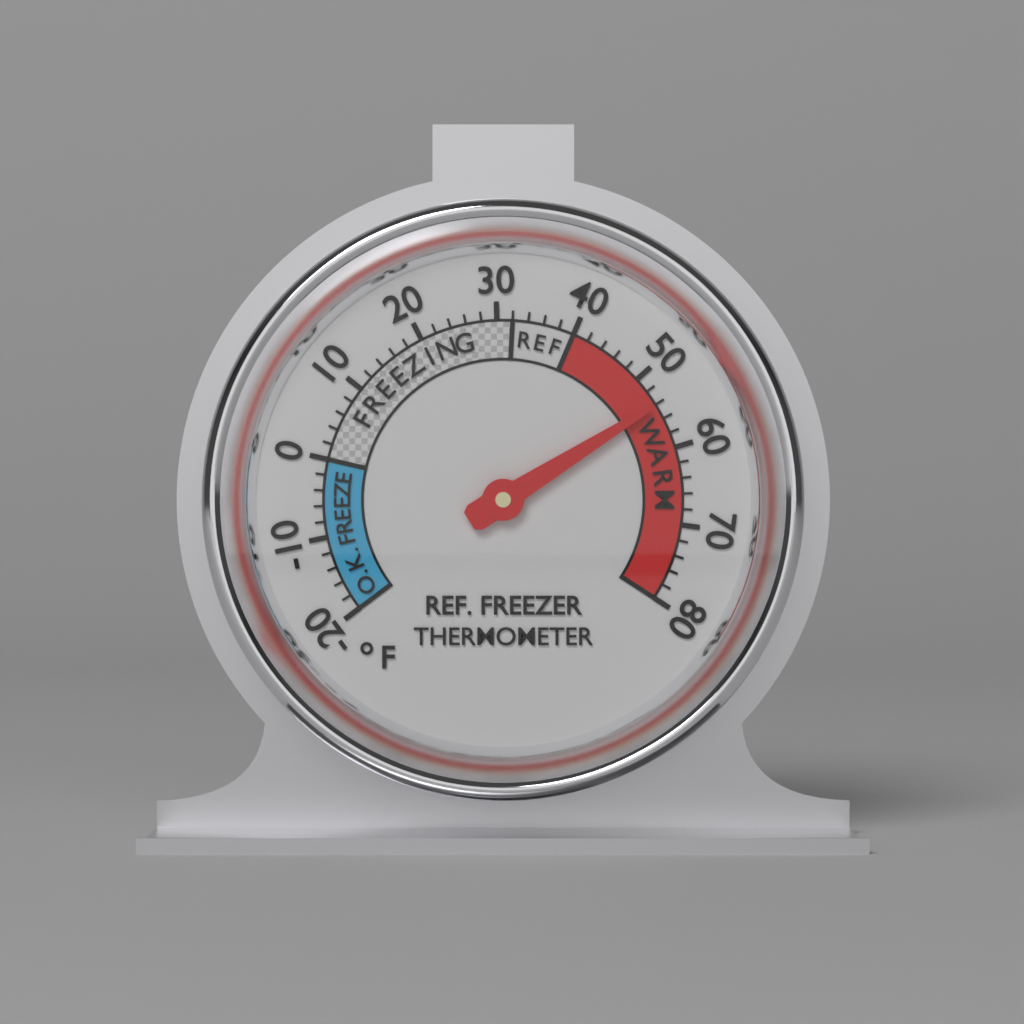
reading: 54 °F
